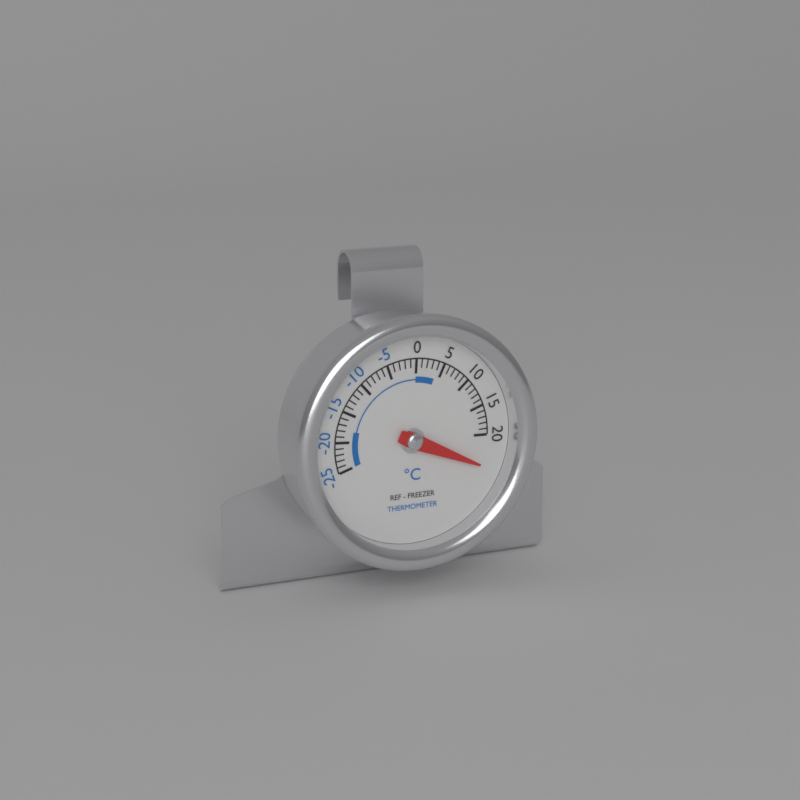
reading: 25 °C
